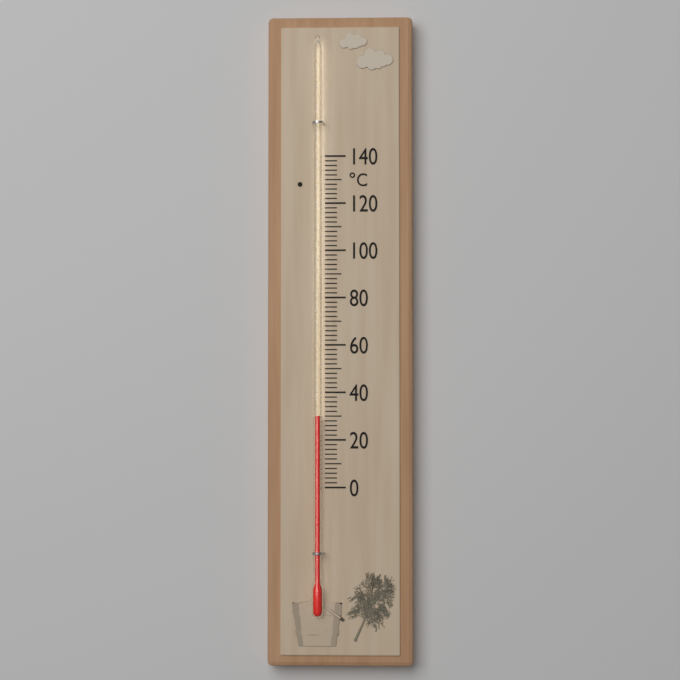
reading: 30 °C
